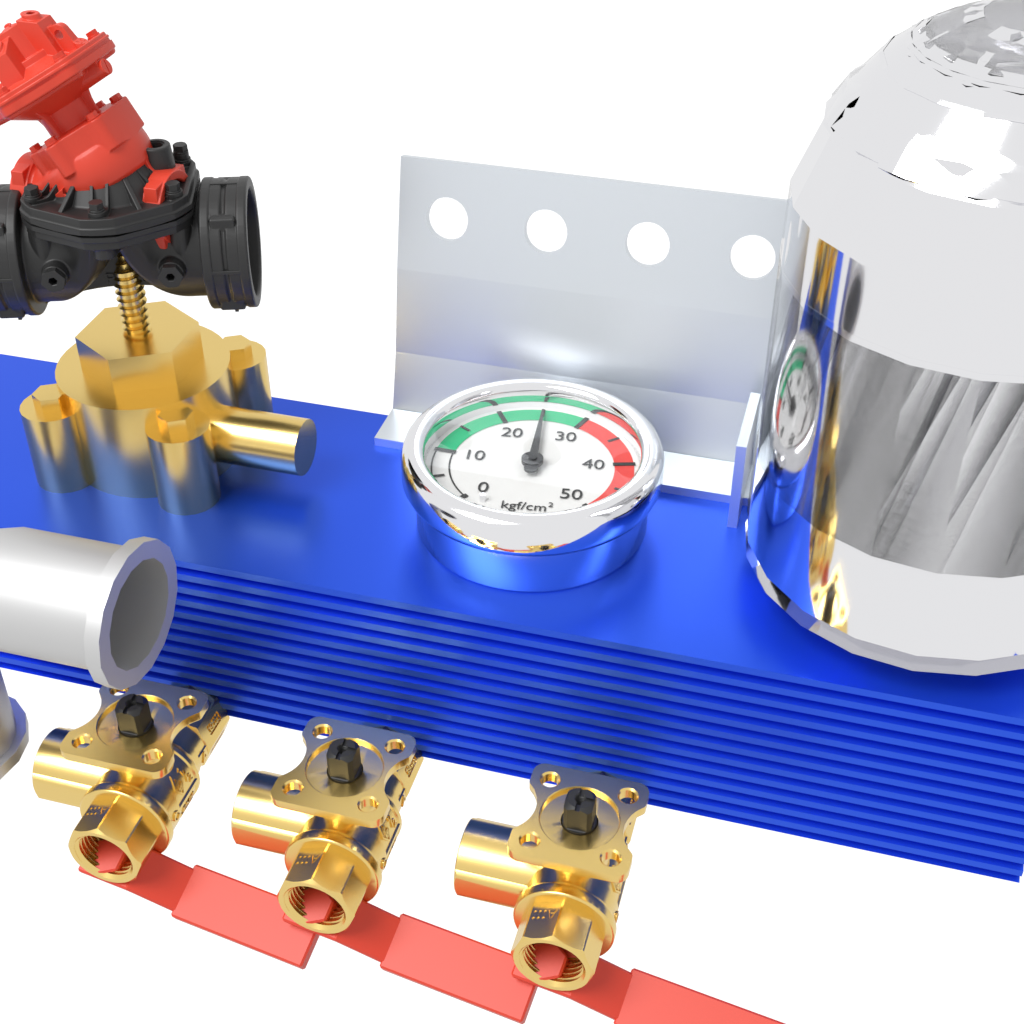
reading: 25 kgf/cm²
